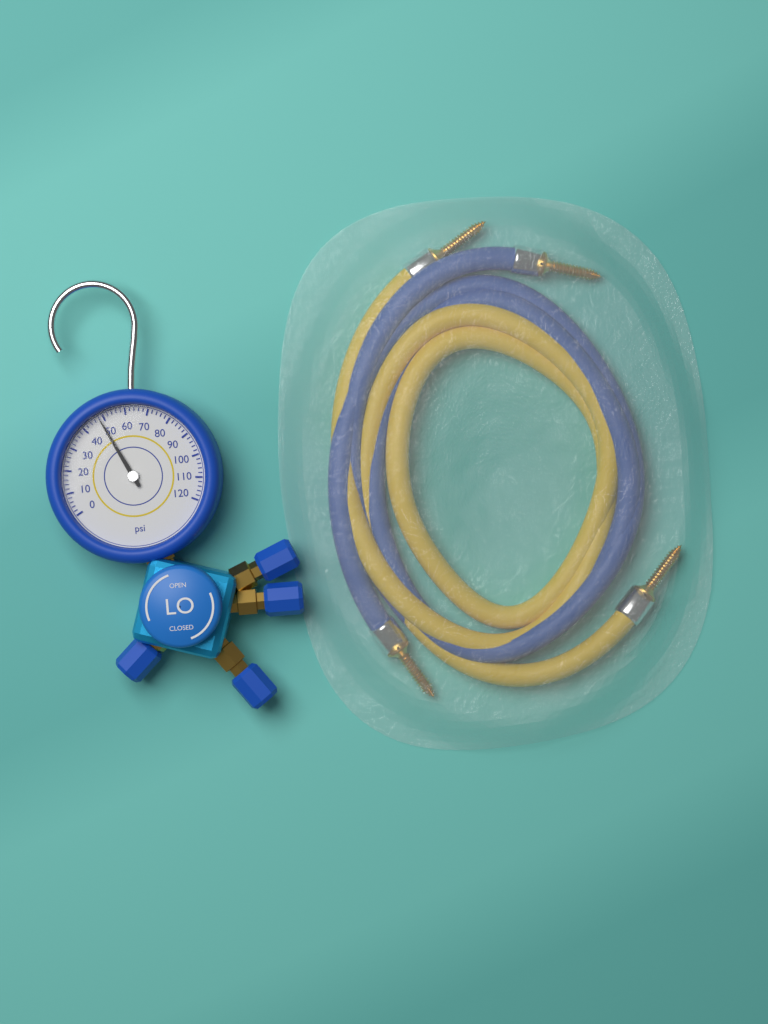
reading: 48 psi
